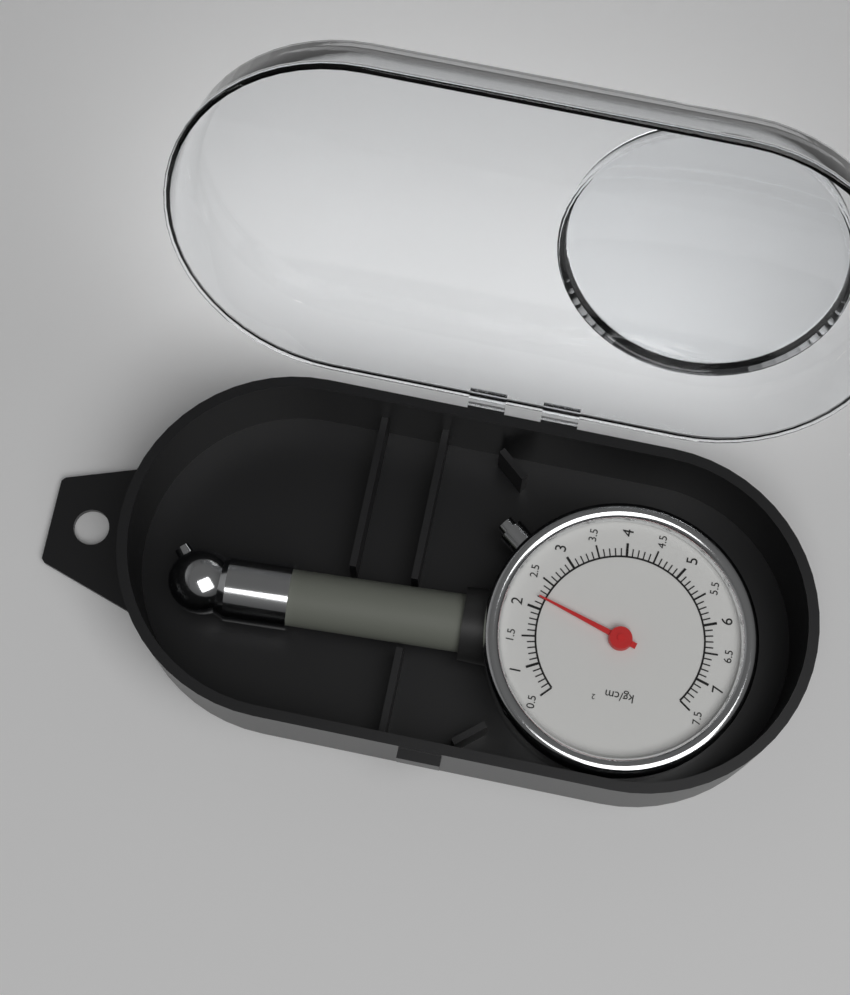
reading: 2.2 kg/cm²
